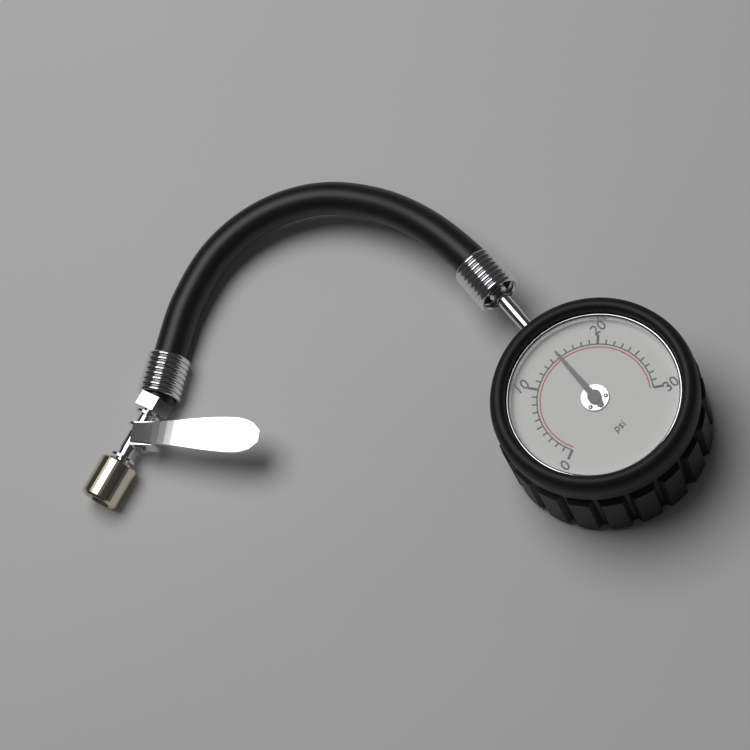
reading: 15 psi
